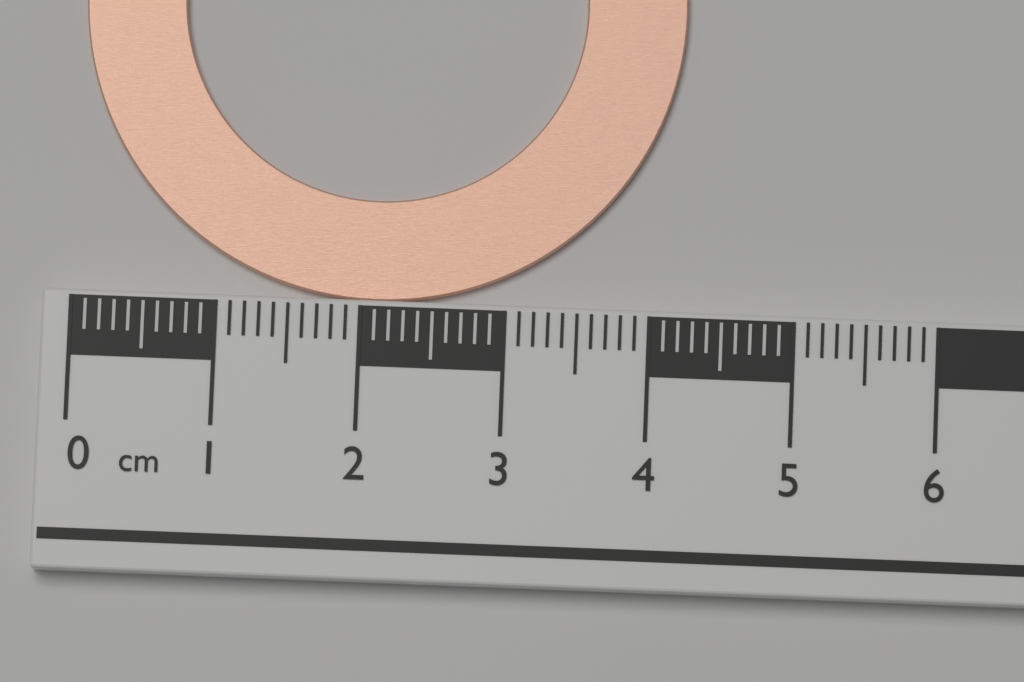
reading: 4.2 cm
